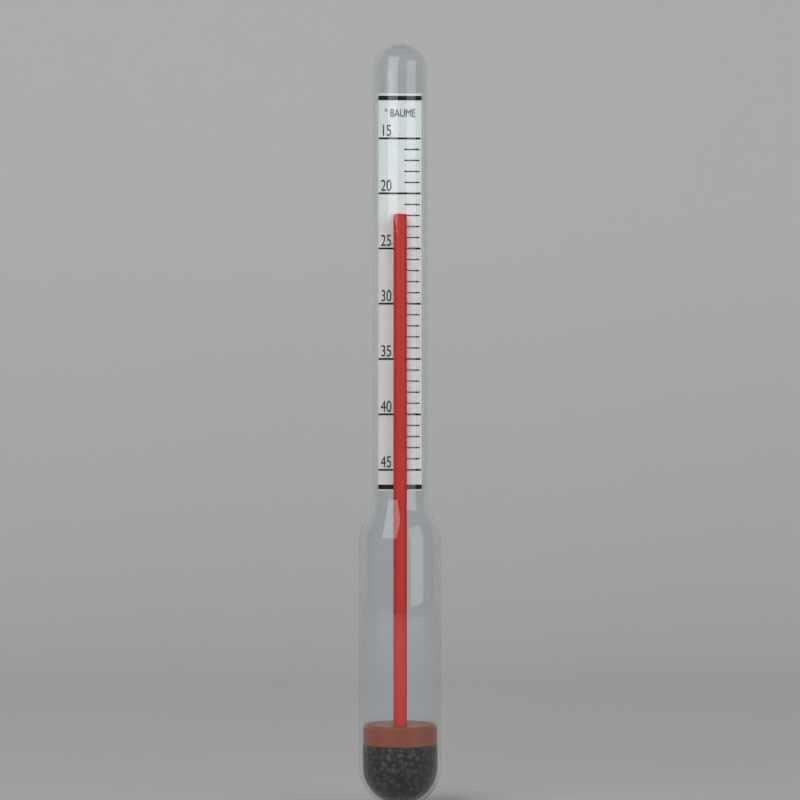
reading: 22 °Baumé
